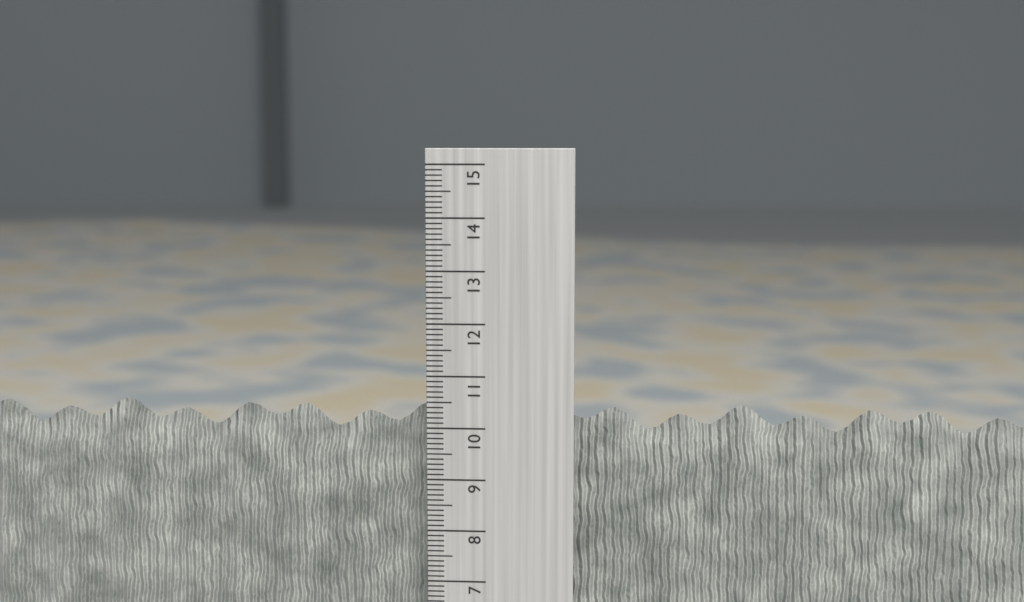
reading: 10.4 cm
